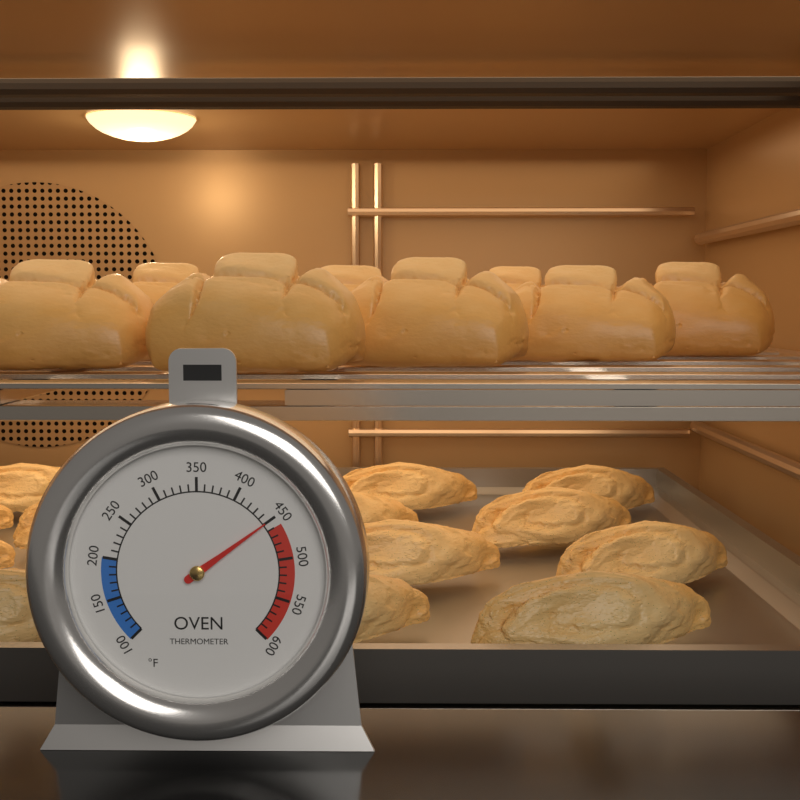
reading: 450 °F
